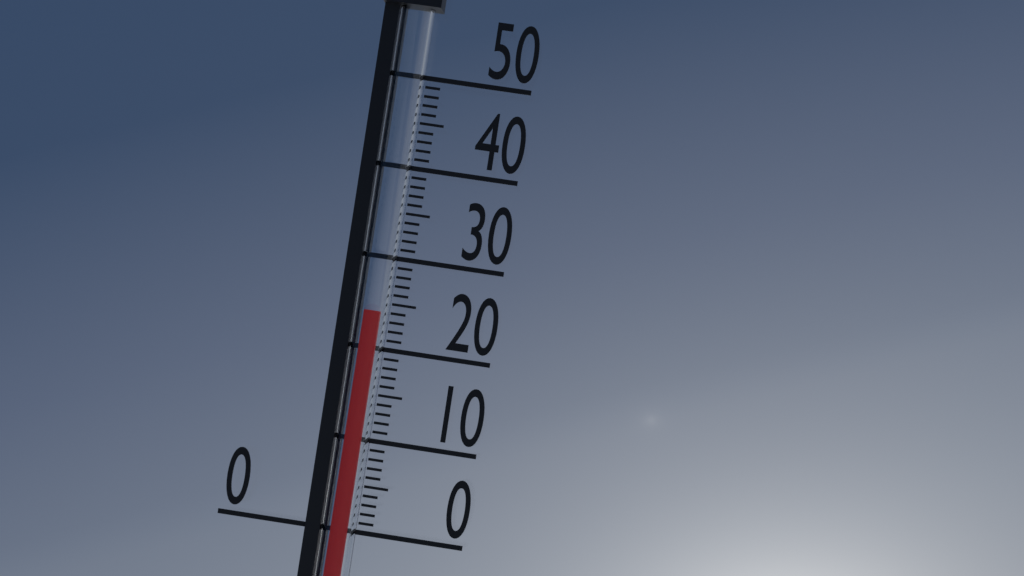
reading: 24 (no unit)
